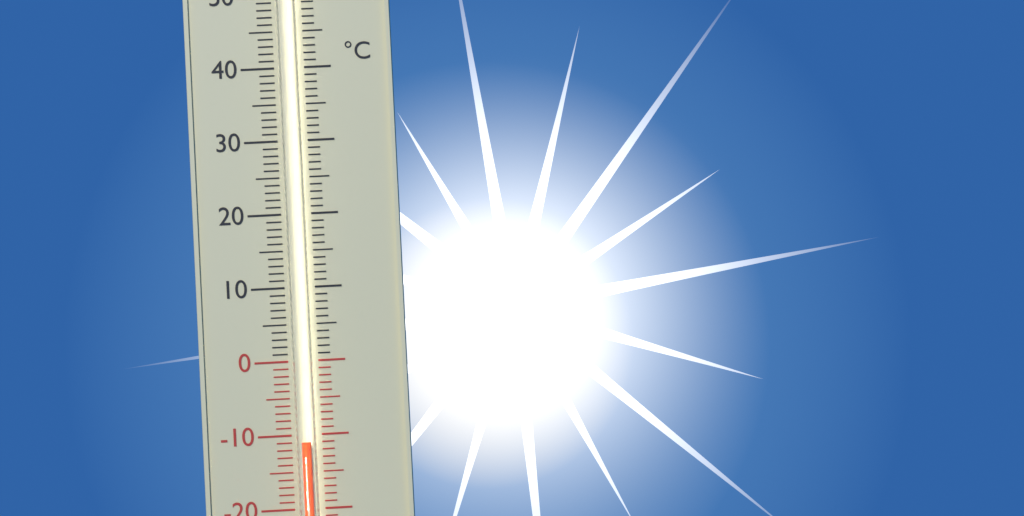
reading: -11 °C
